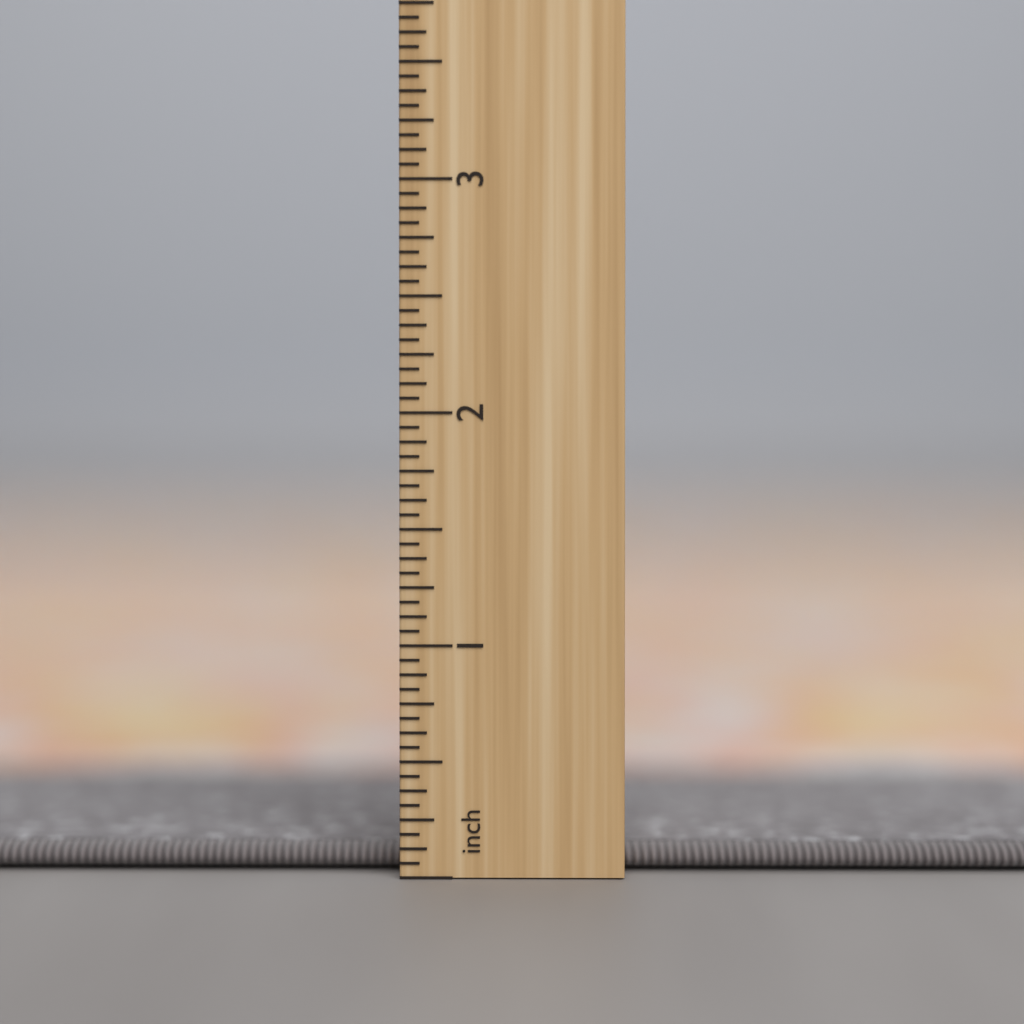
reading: 0.1250 inch
